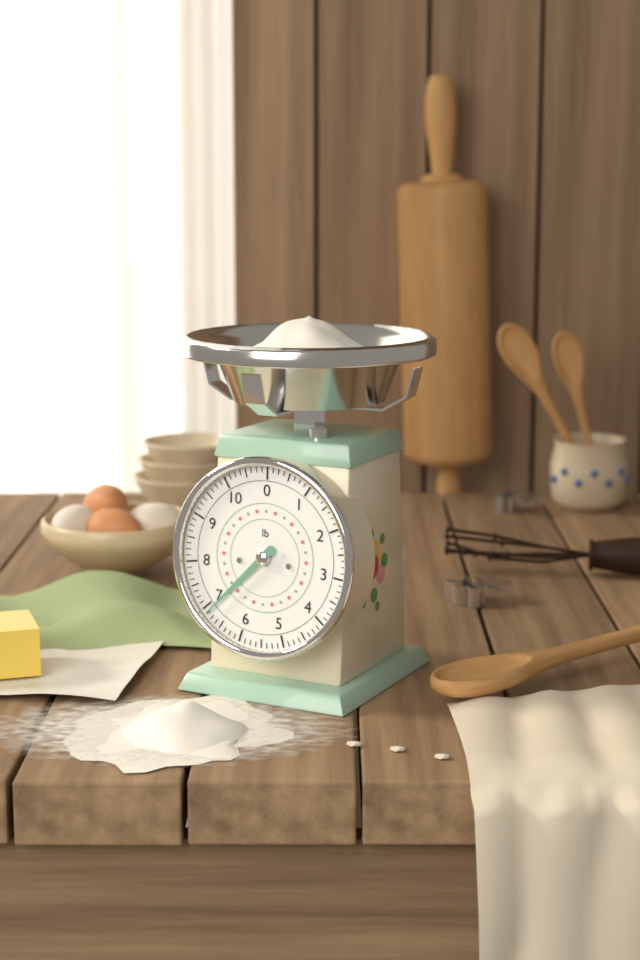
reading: 6.875 lb
